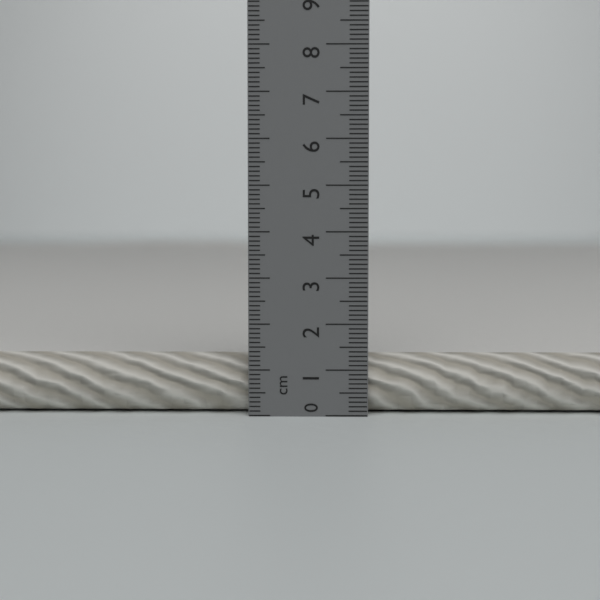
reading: 1.3 cm
